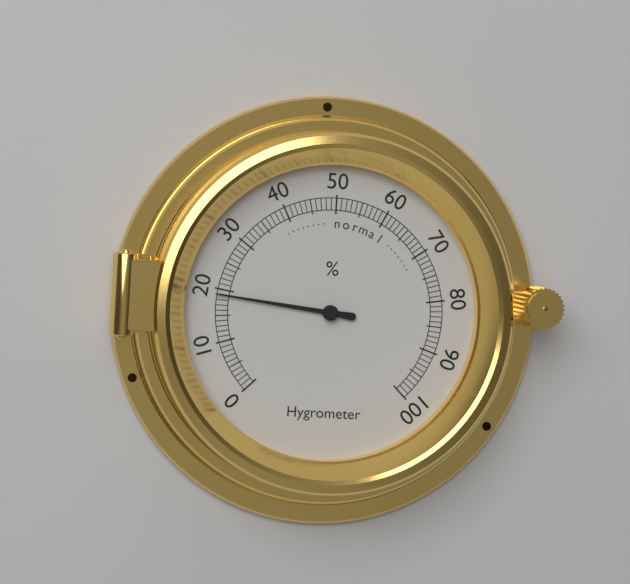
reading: 19 %
